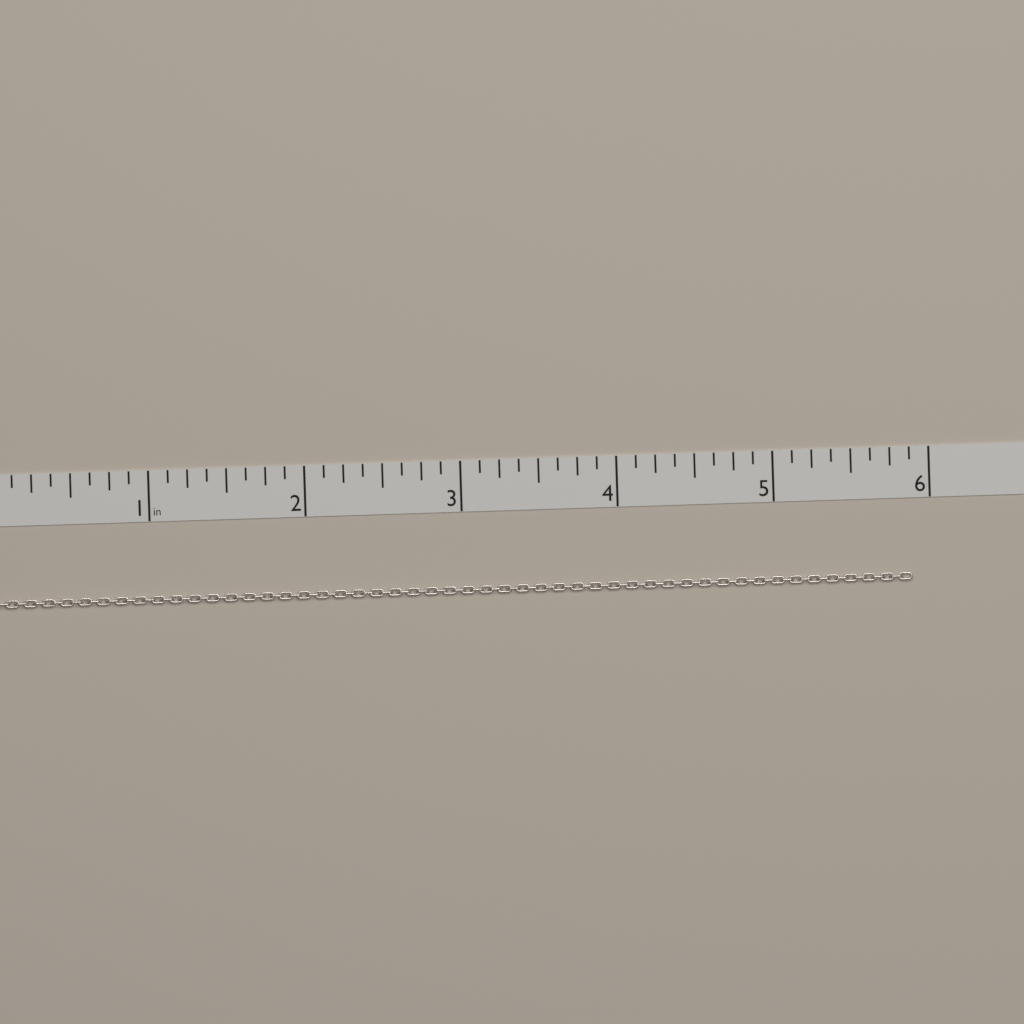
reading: 5.875 in
